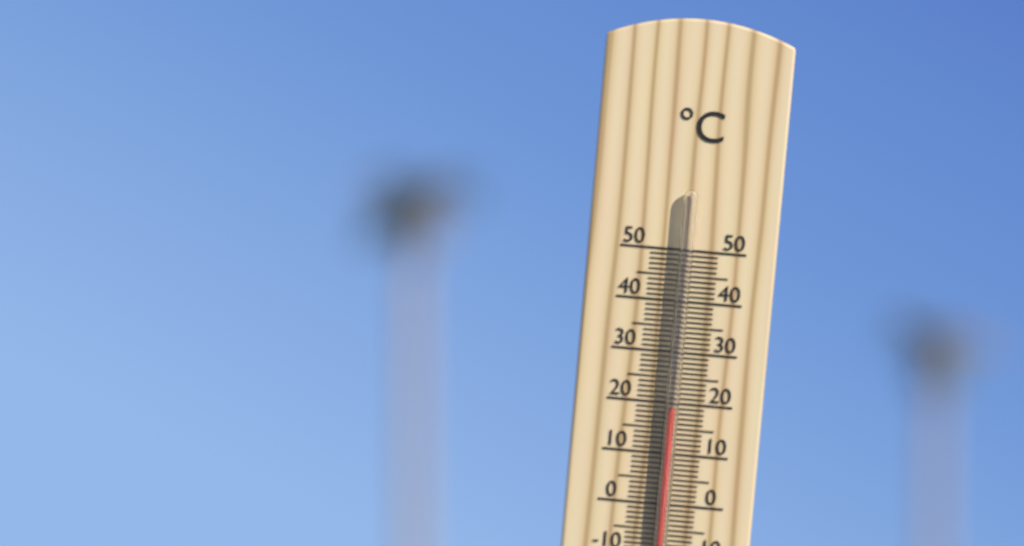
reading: 19 °C
